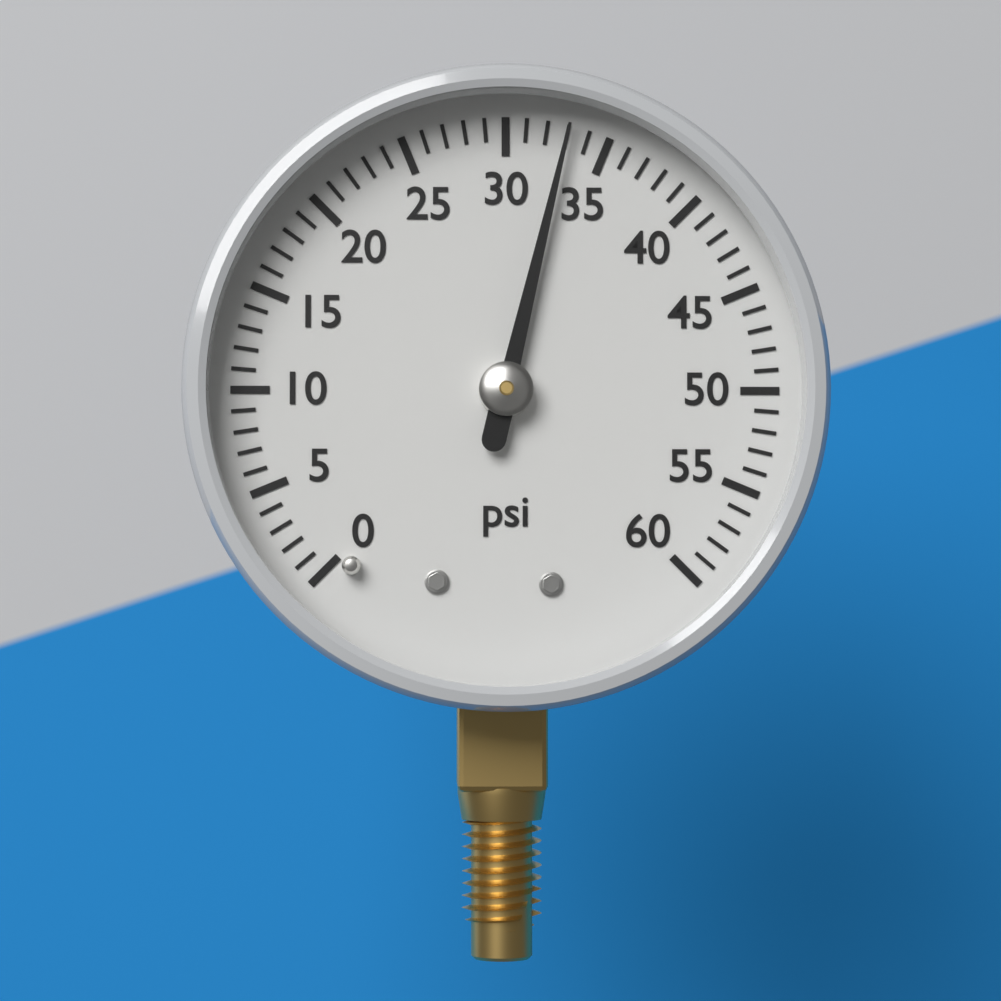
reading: 33 psi
